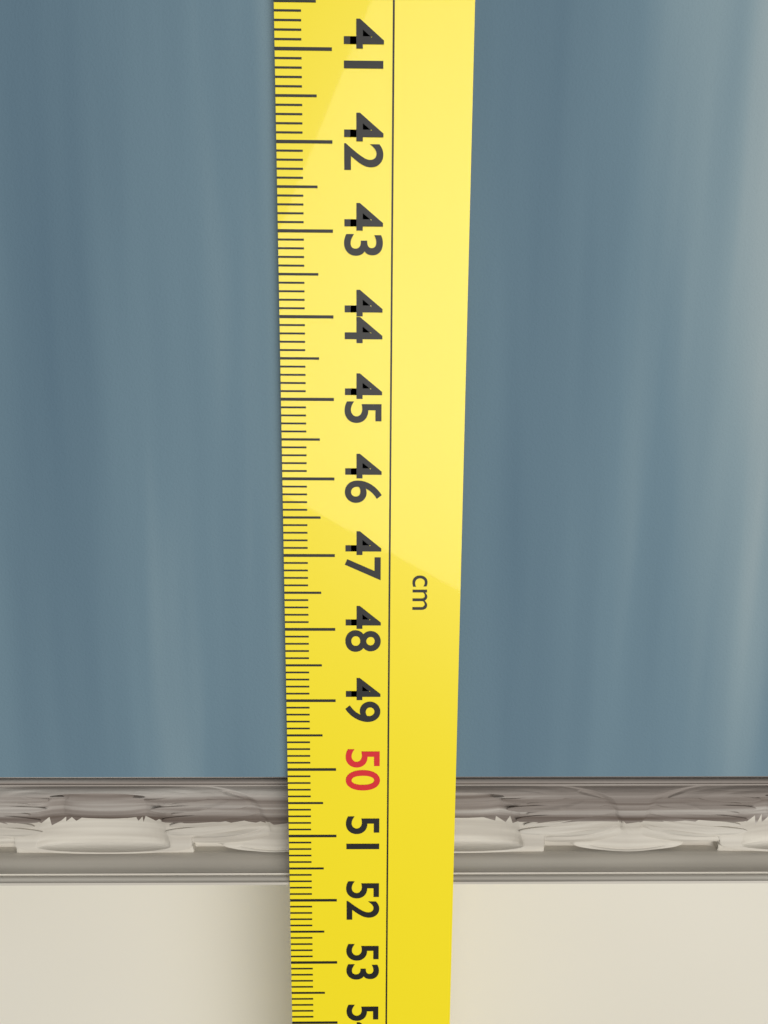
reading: 51.8 cm
